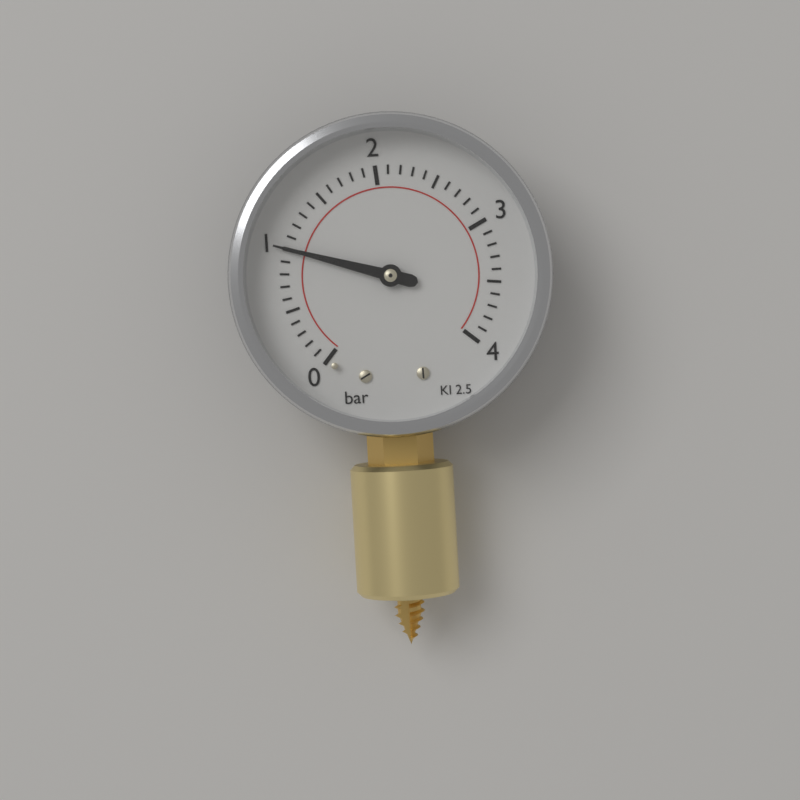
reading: 1.0 bar
